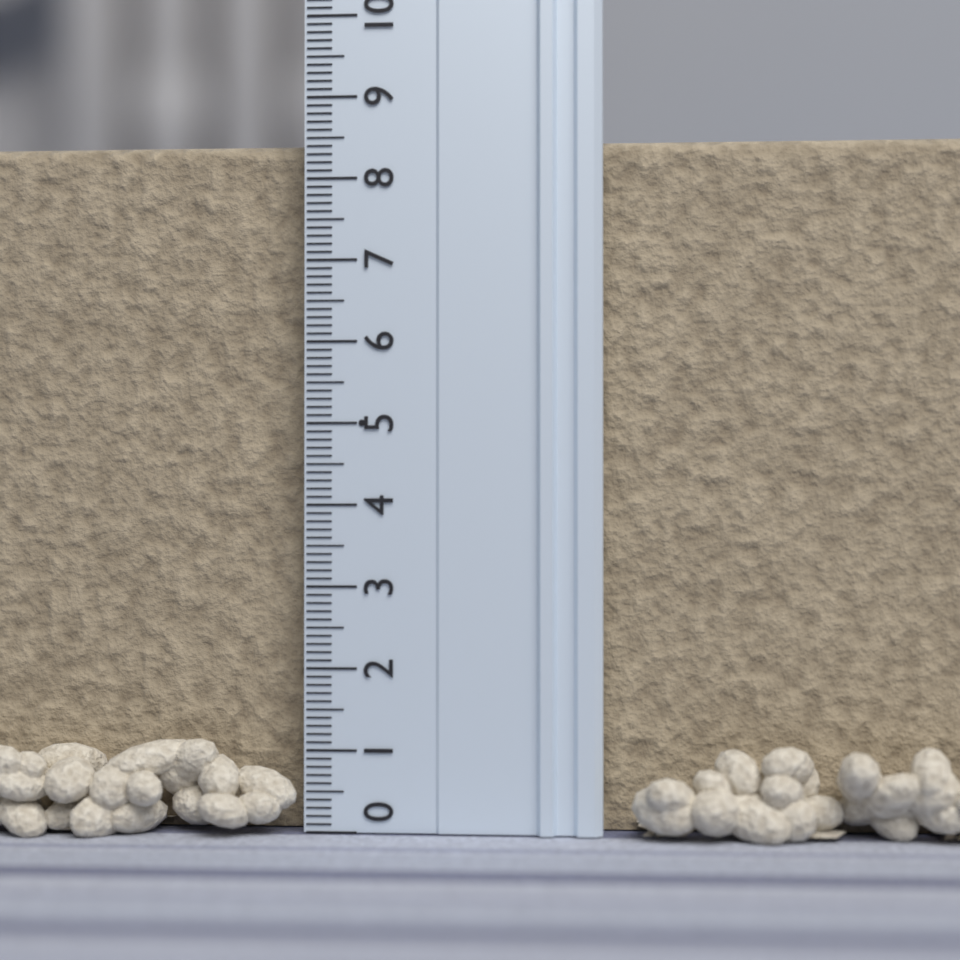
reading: 8.5 (no unit)
